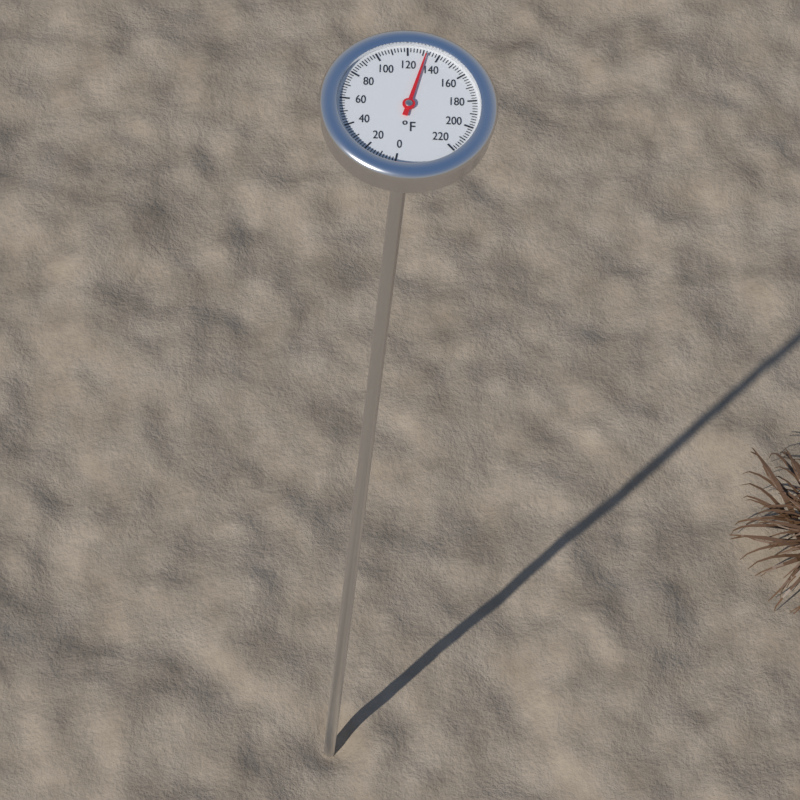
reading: 132 °F
